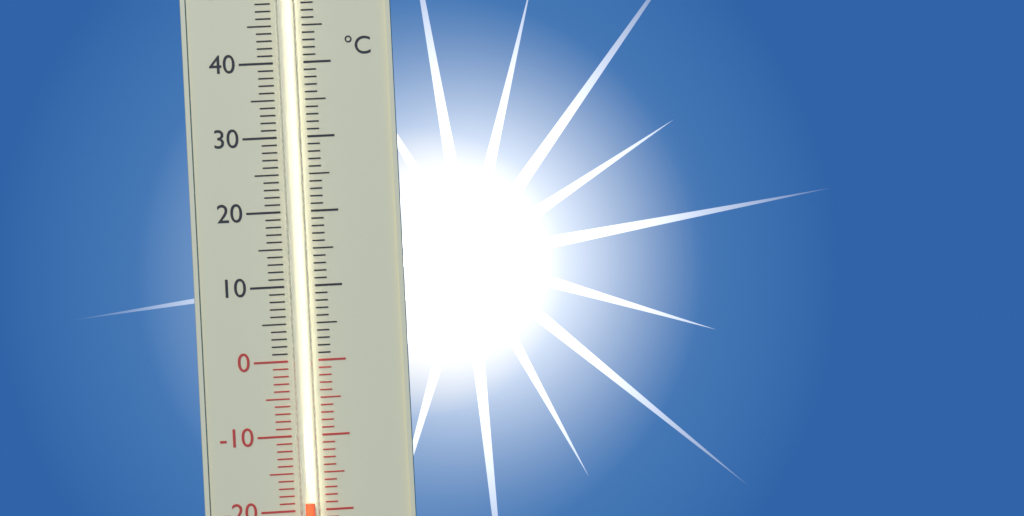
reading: -19 °C
